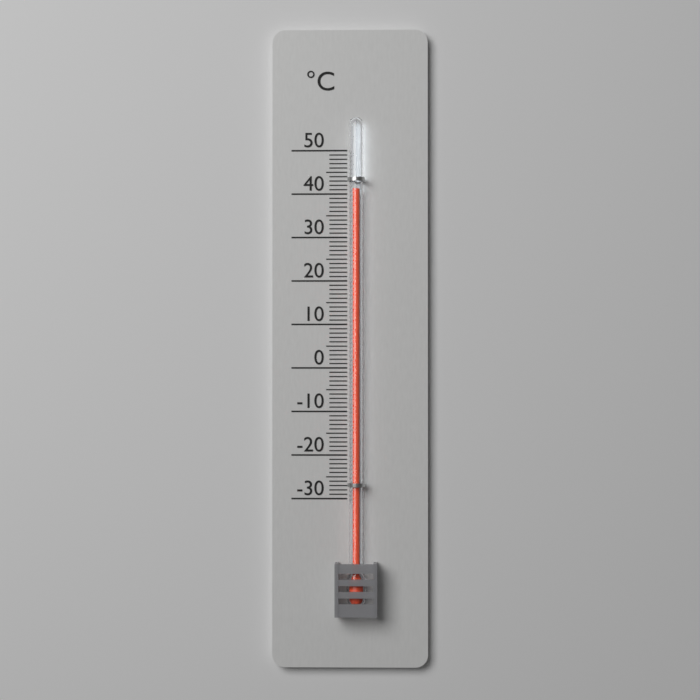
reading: 41 °C
